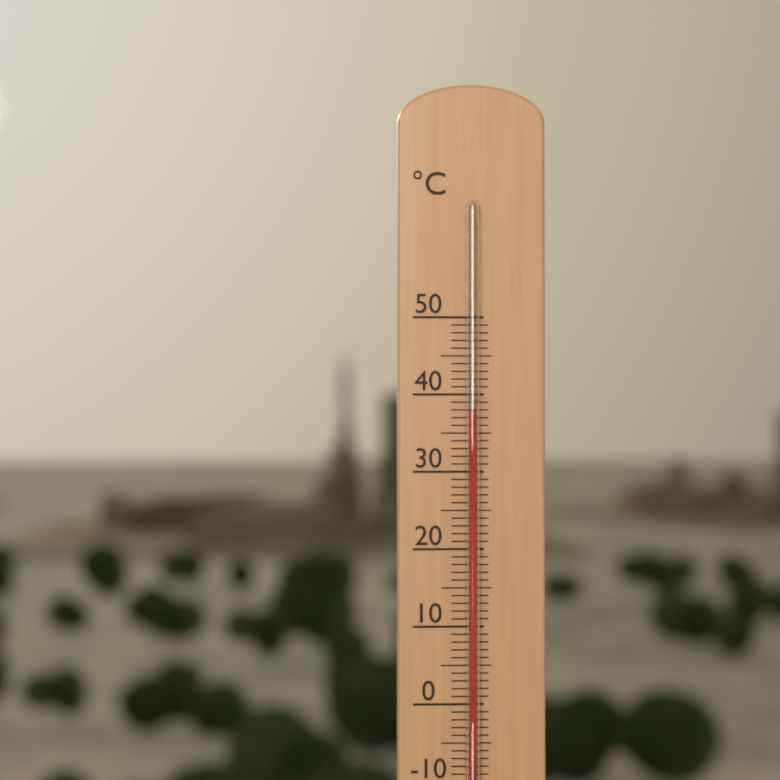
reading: 38 °C
